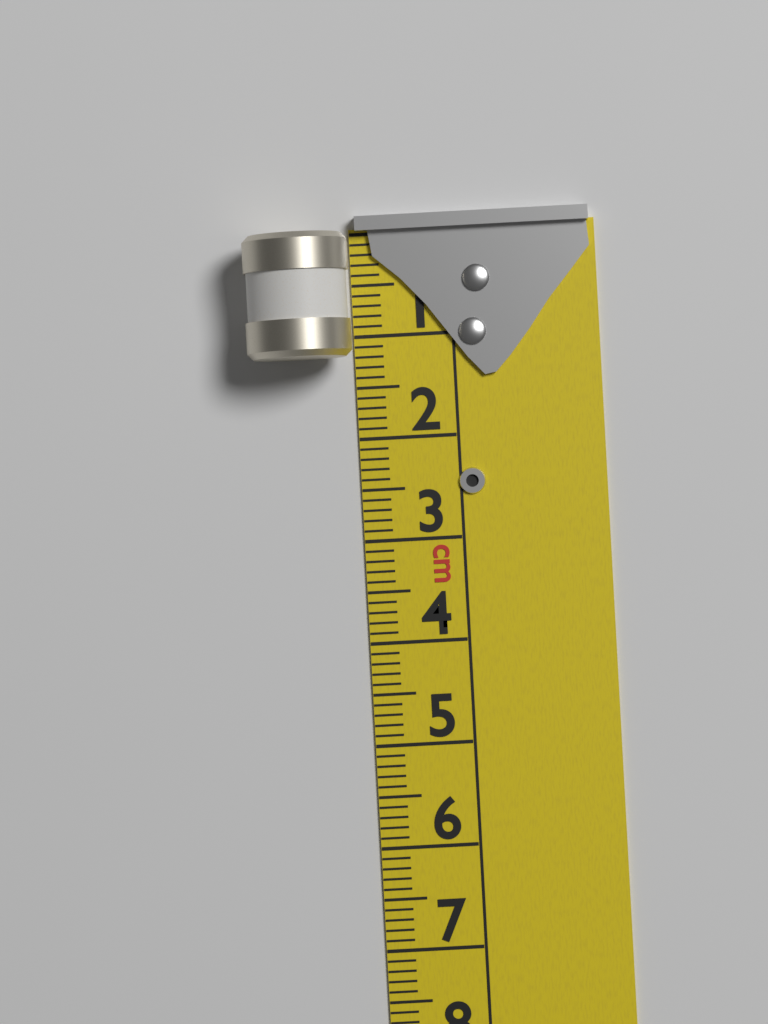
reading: 1.2 cm
